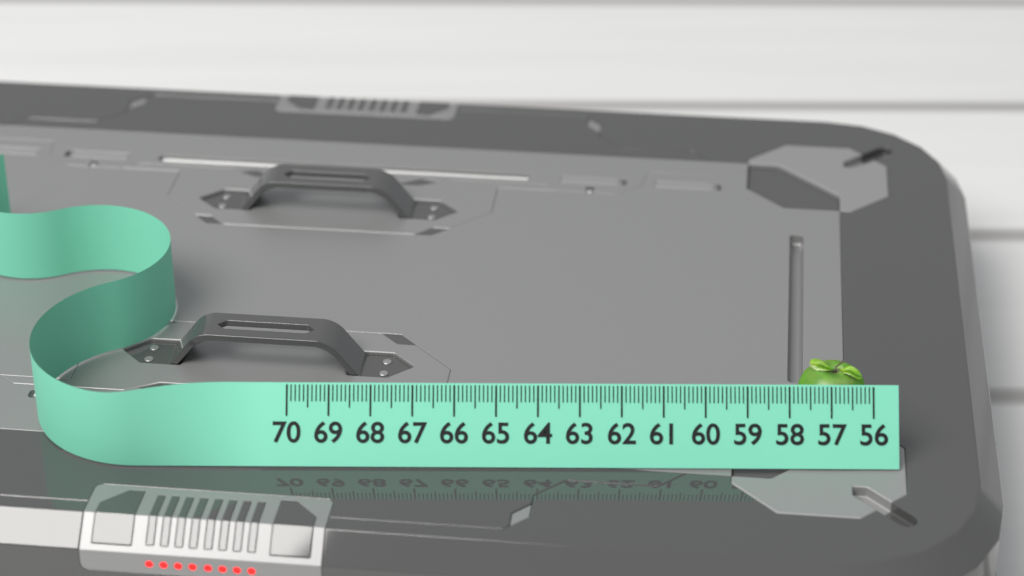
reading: 57.7 (no unit)
